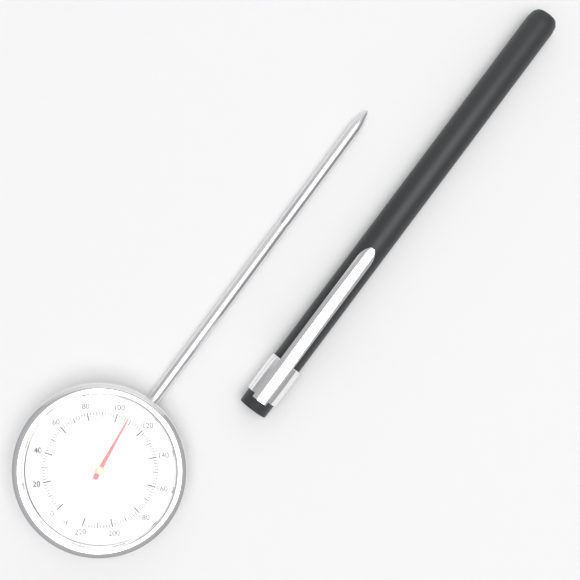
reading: 108 °F
